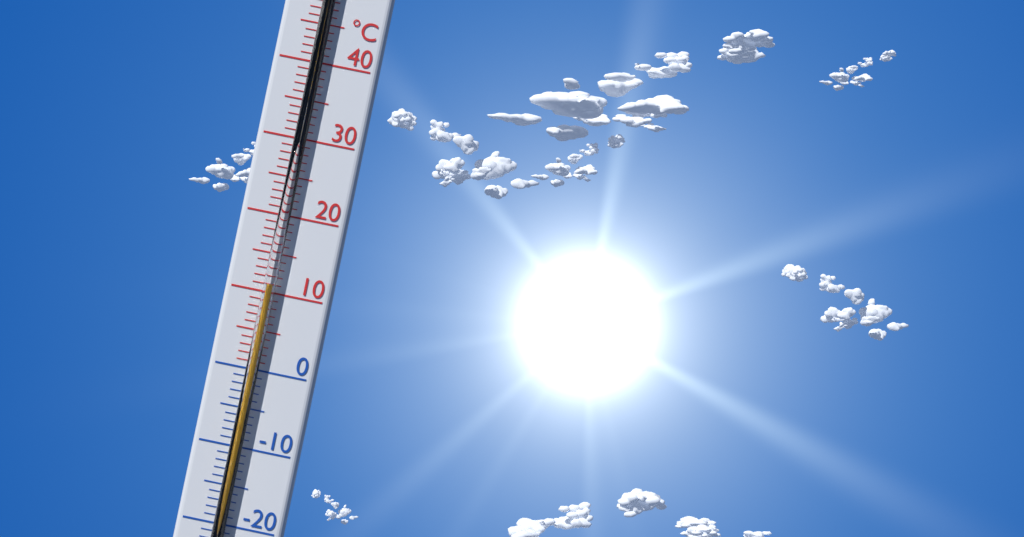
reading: 11 °C
